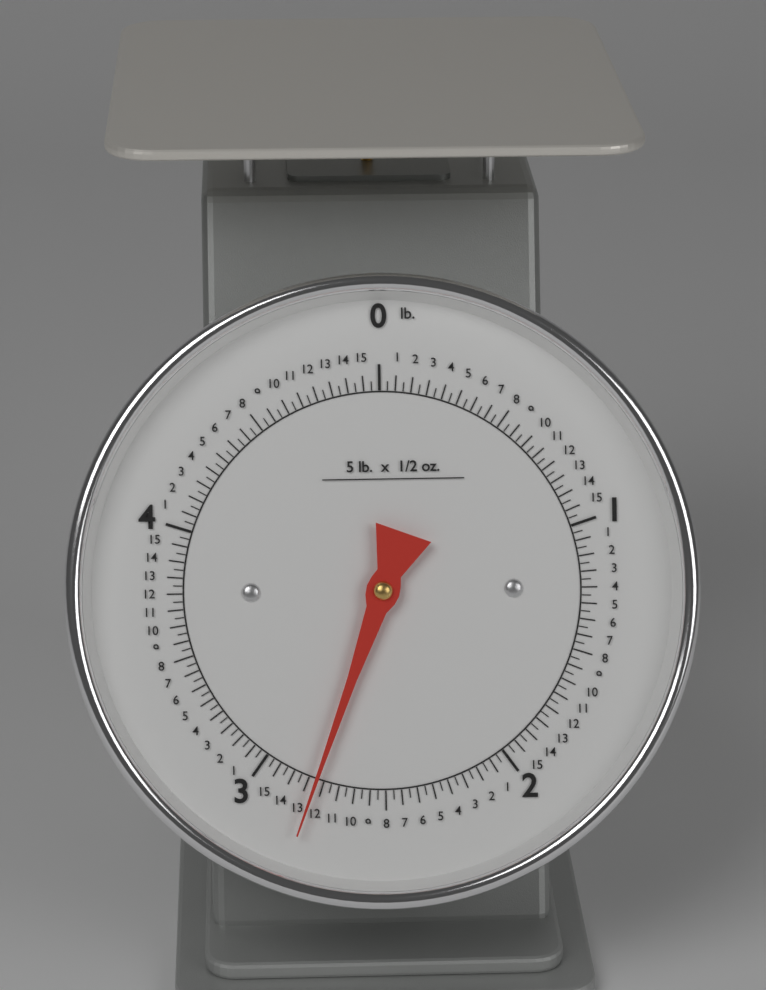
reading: 2.78125 lb
